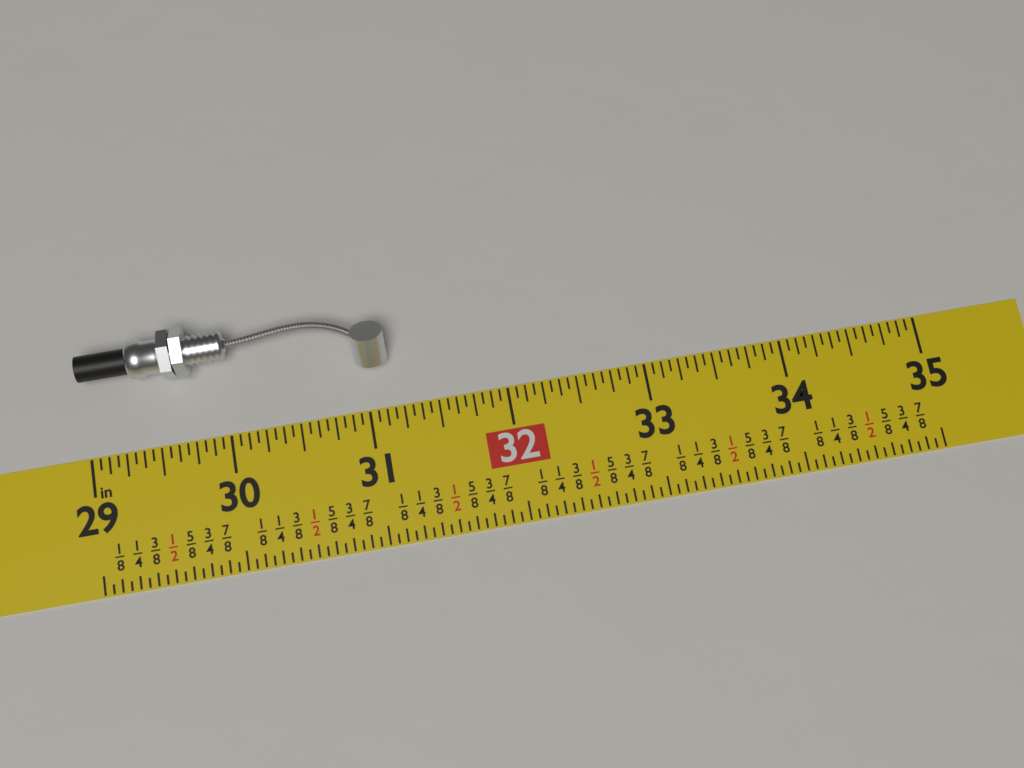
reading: 31.1875 in
